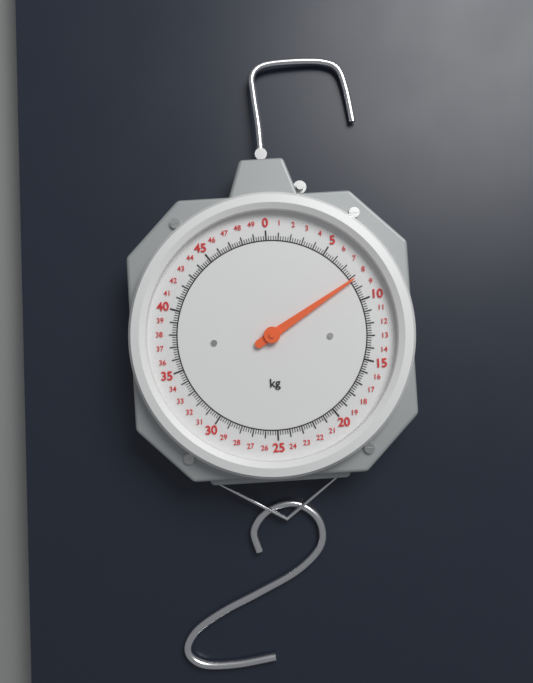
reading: 8.2 kg
